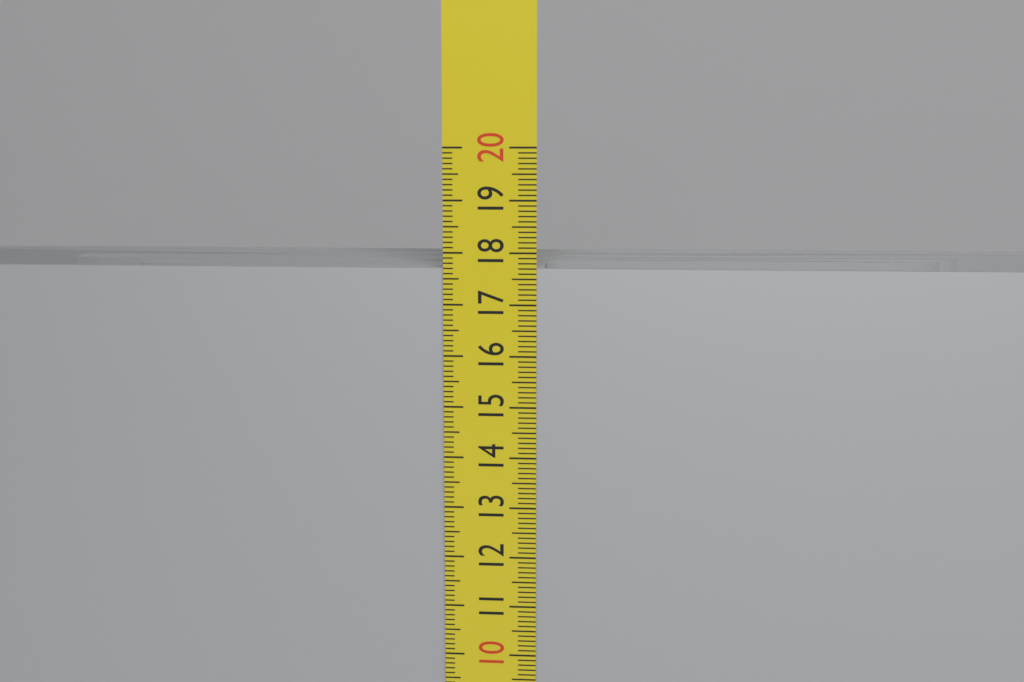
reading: 17.7 cm
